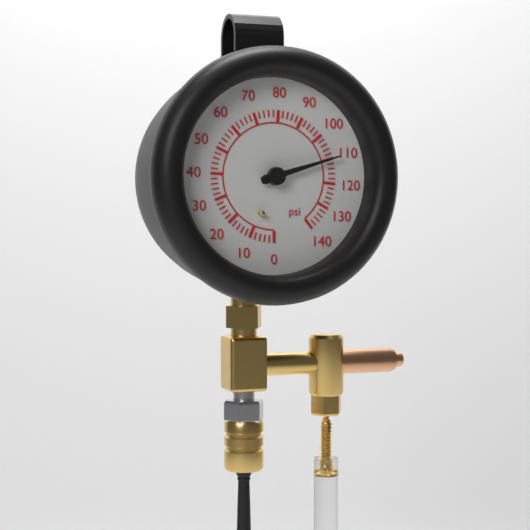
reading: 110 psi
